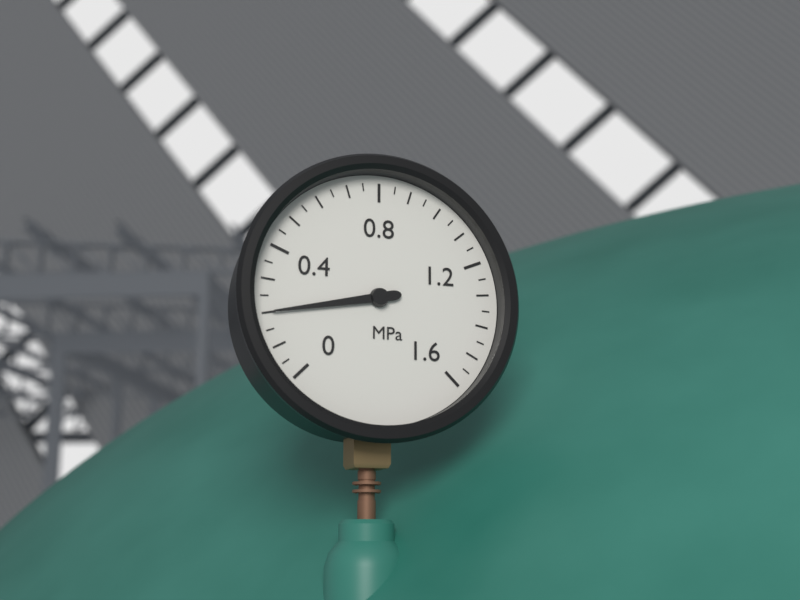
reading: 0.20 MPa
